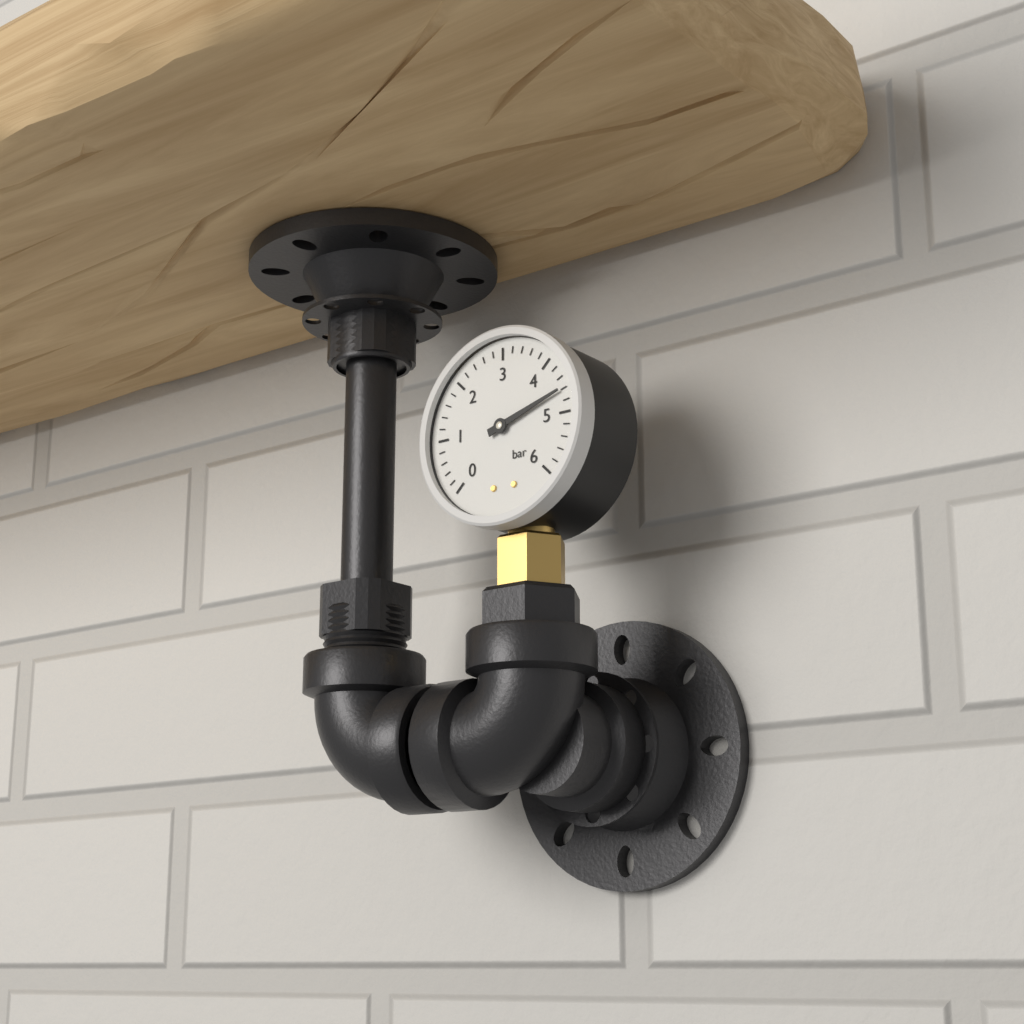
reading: 4.6 bar
